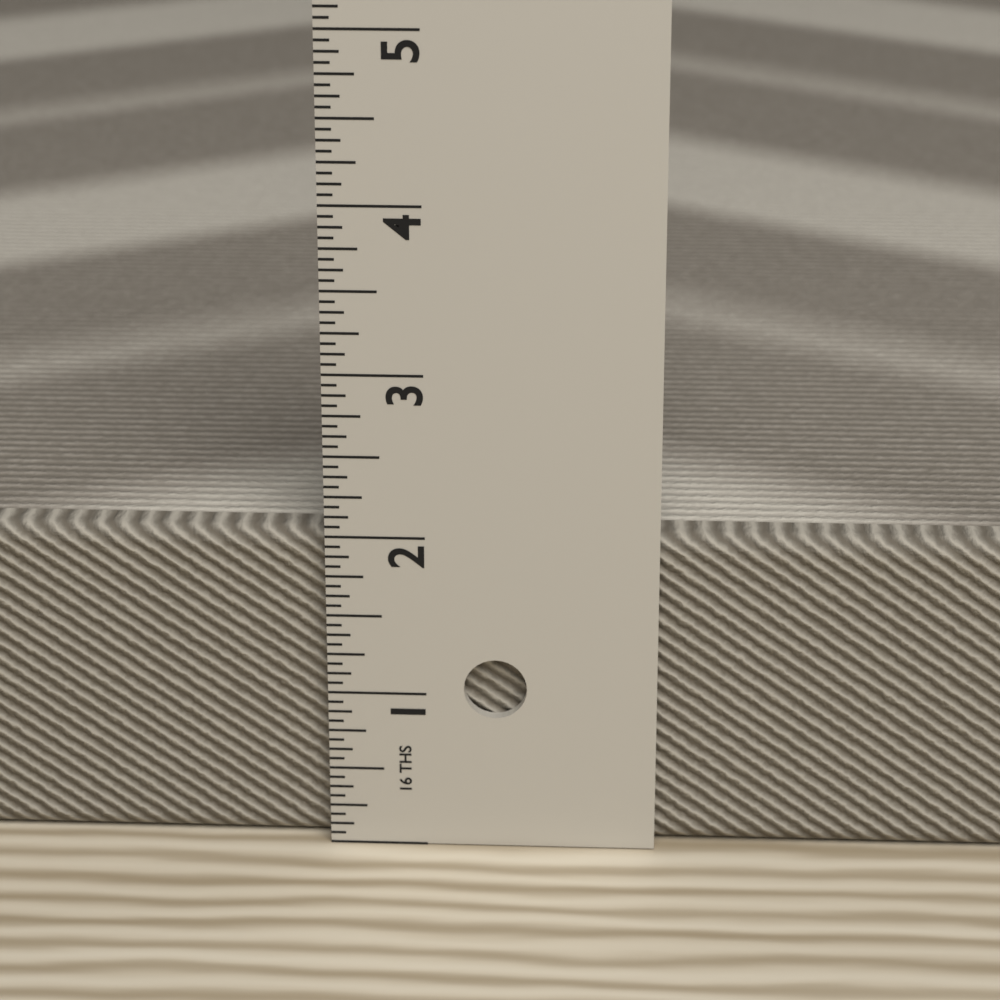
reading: 2.0000 in
